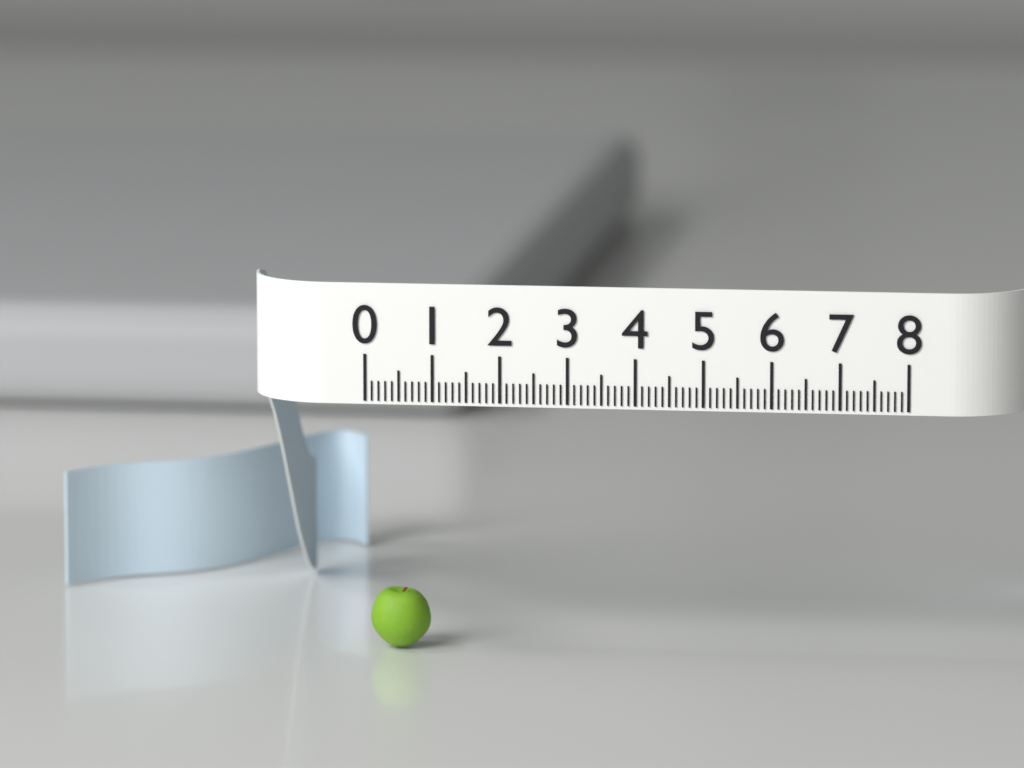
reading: 0.9 (no unit)
